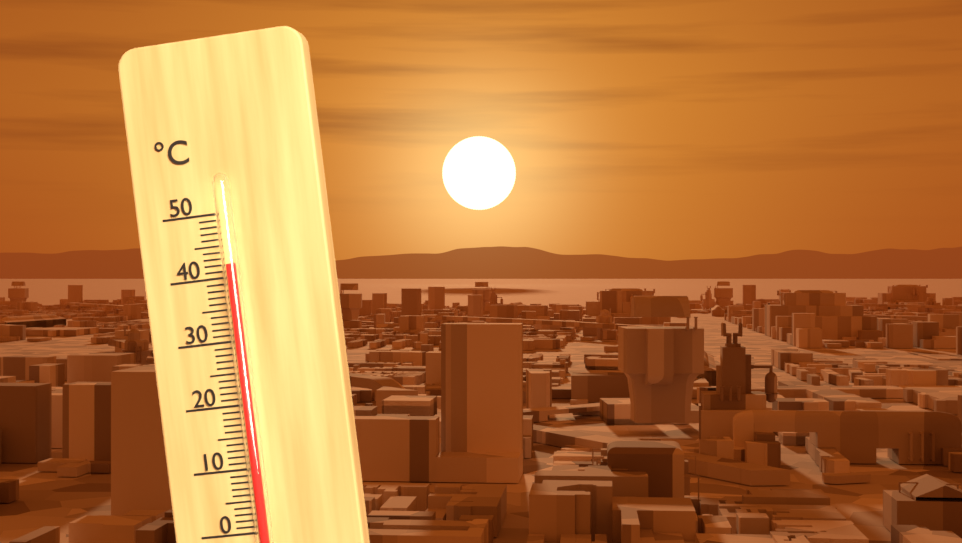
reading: 42 °C
